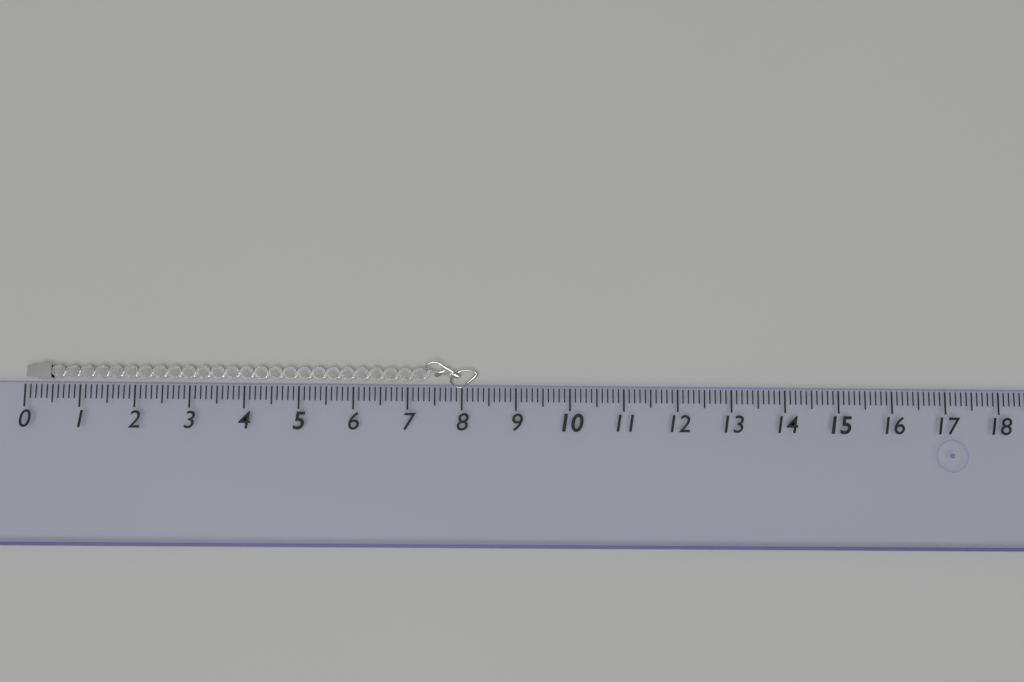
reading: 8.3 (no unit)
